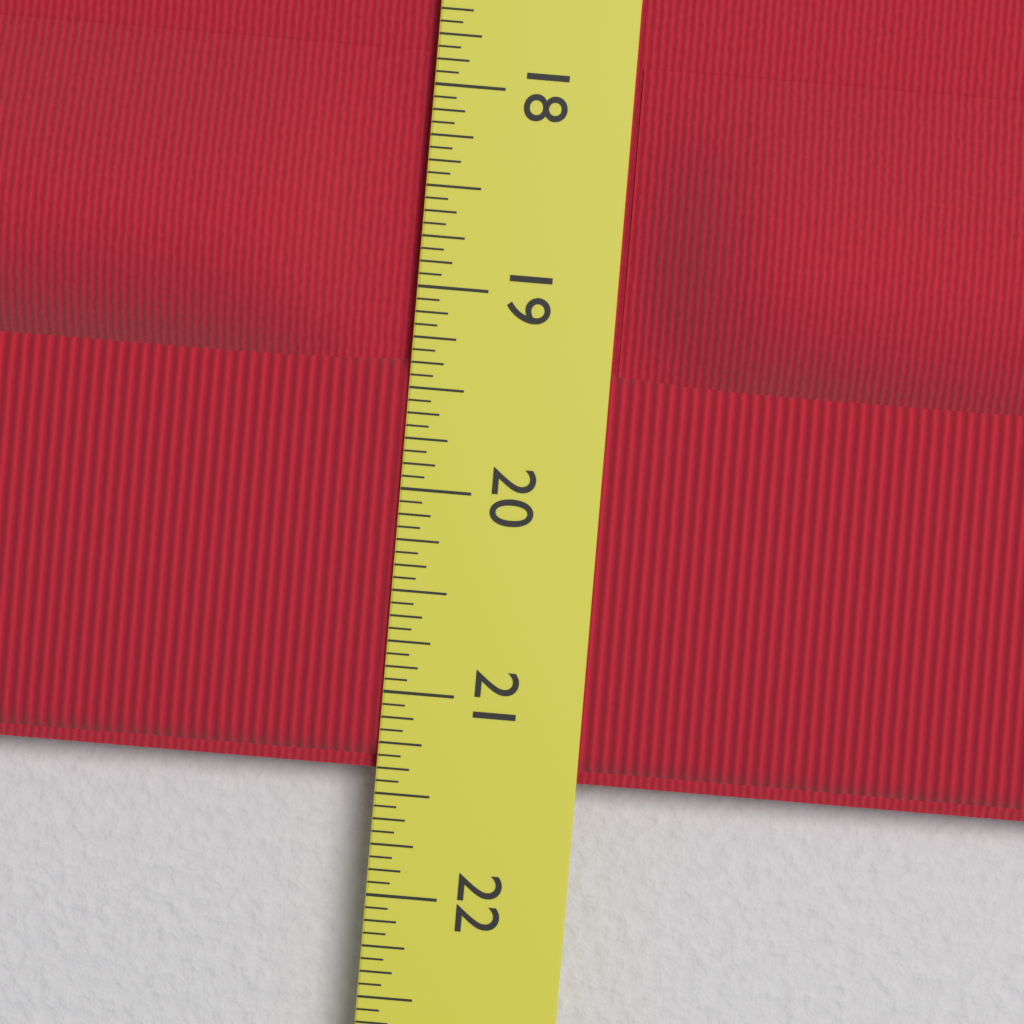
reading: 21.3750 in
